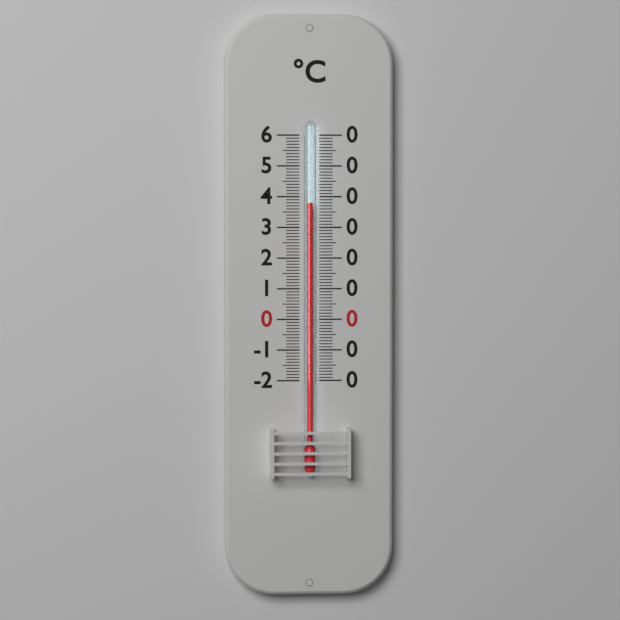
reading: 38 °C
